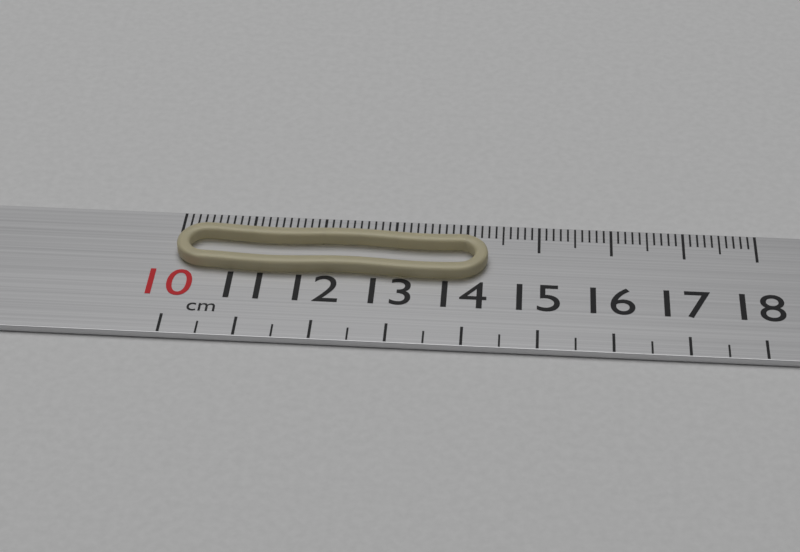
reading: 14.3 cm
